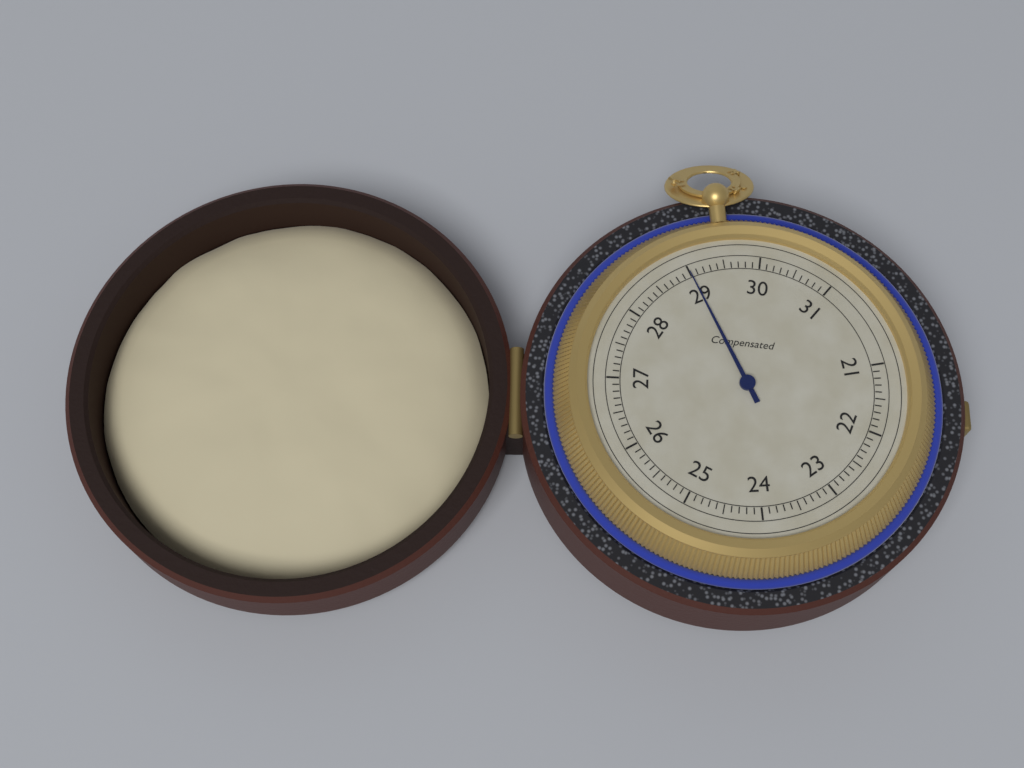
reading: 29.0 (no unit)
